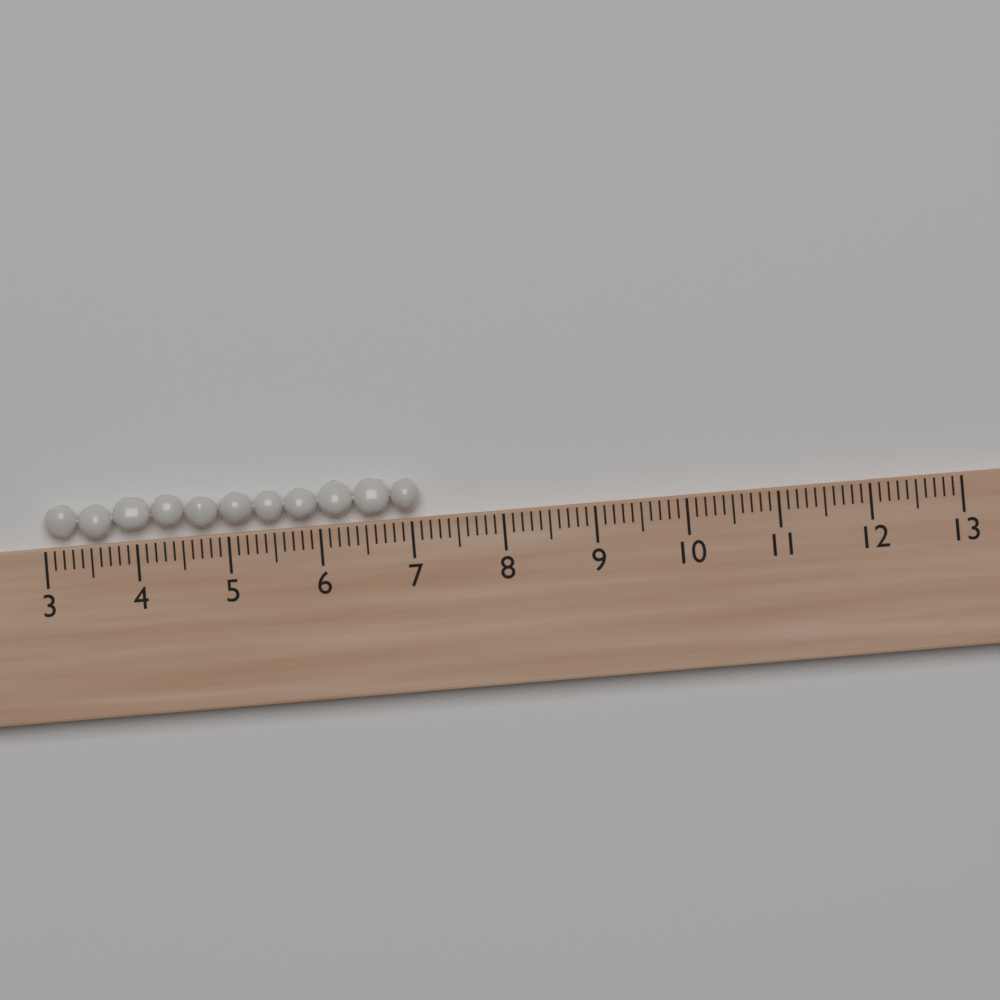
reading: 7.1 (no unit)
